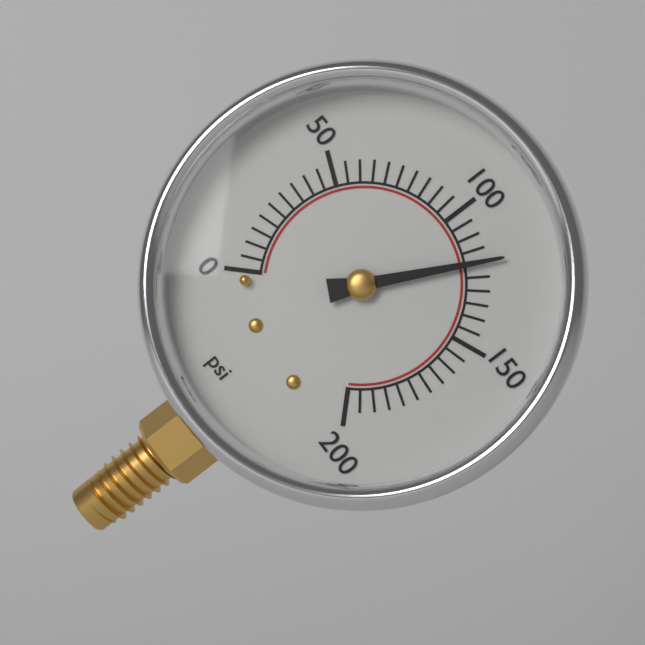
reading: 120 psi
